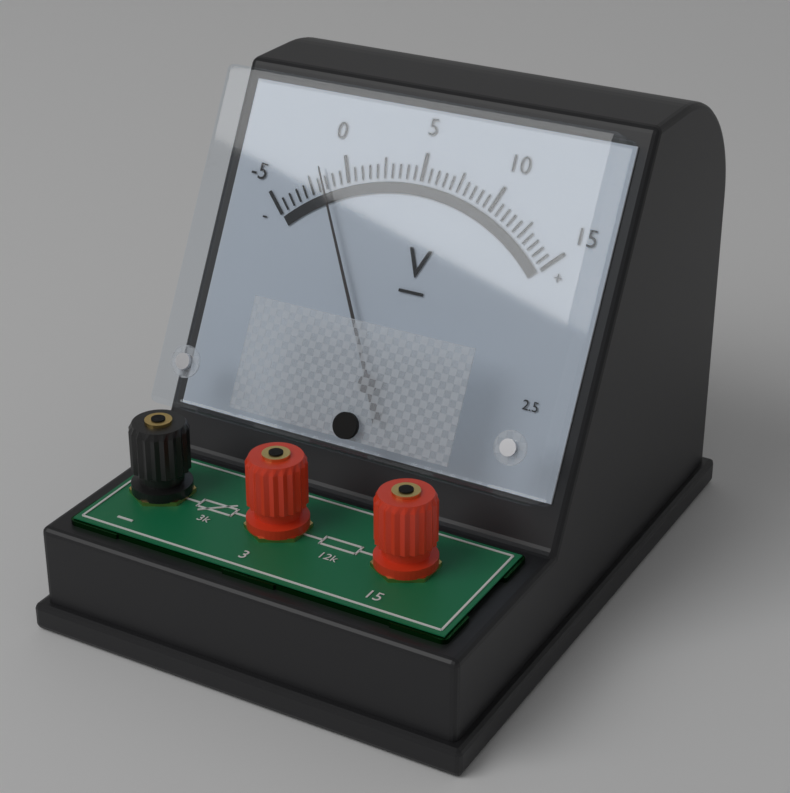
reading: -1.5 V
